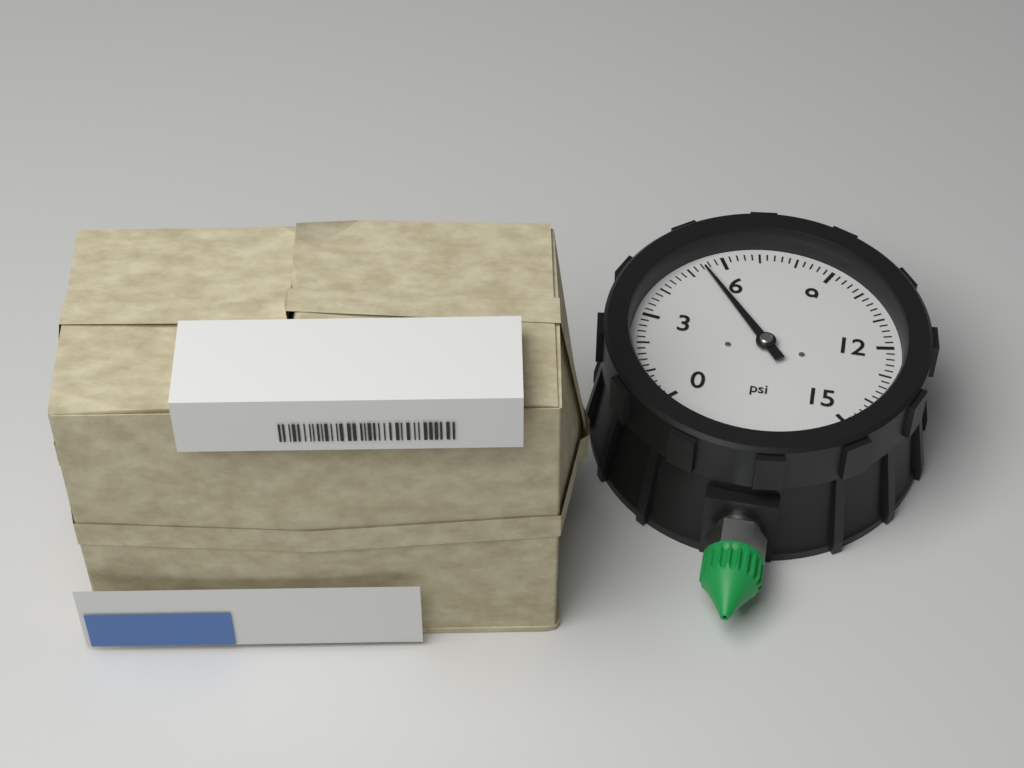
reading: 5.4 psi
